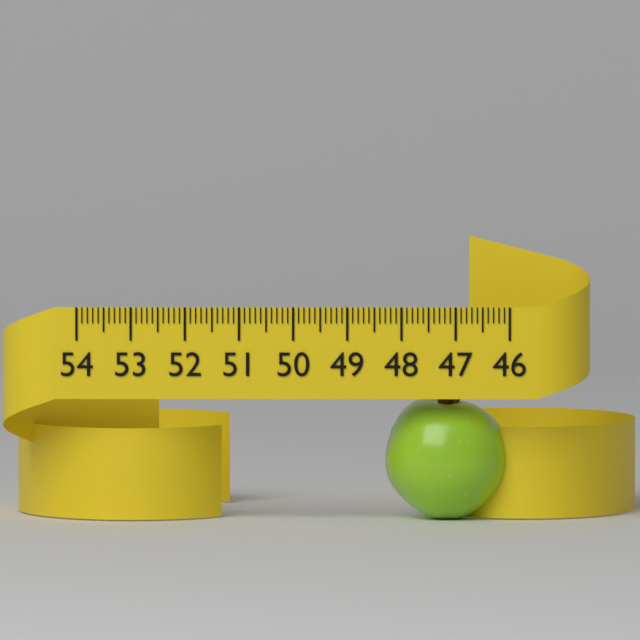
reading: 48.3 (no unit)
